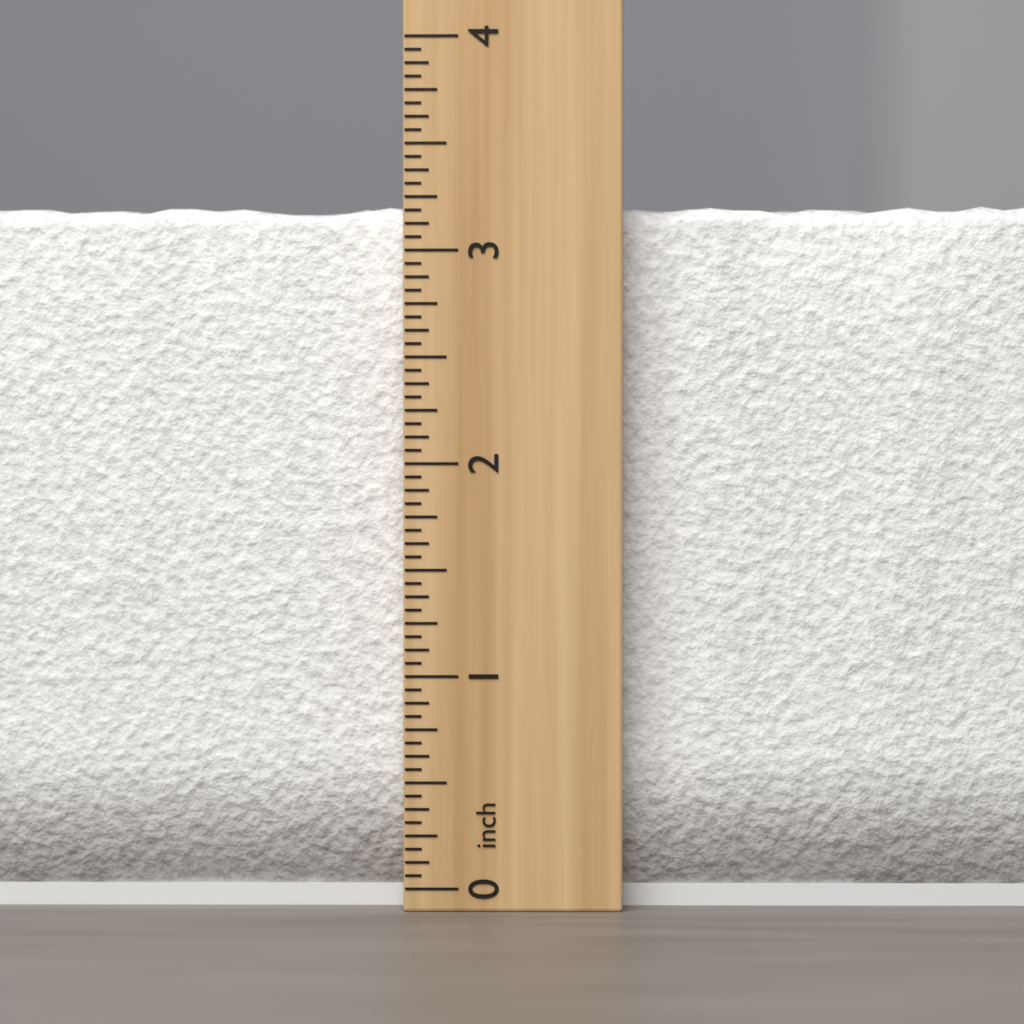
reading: 3.2500 inch
